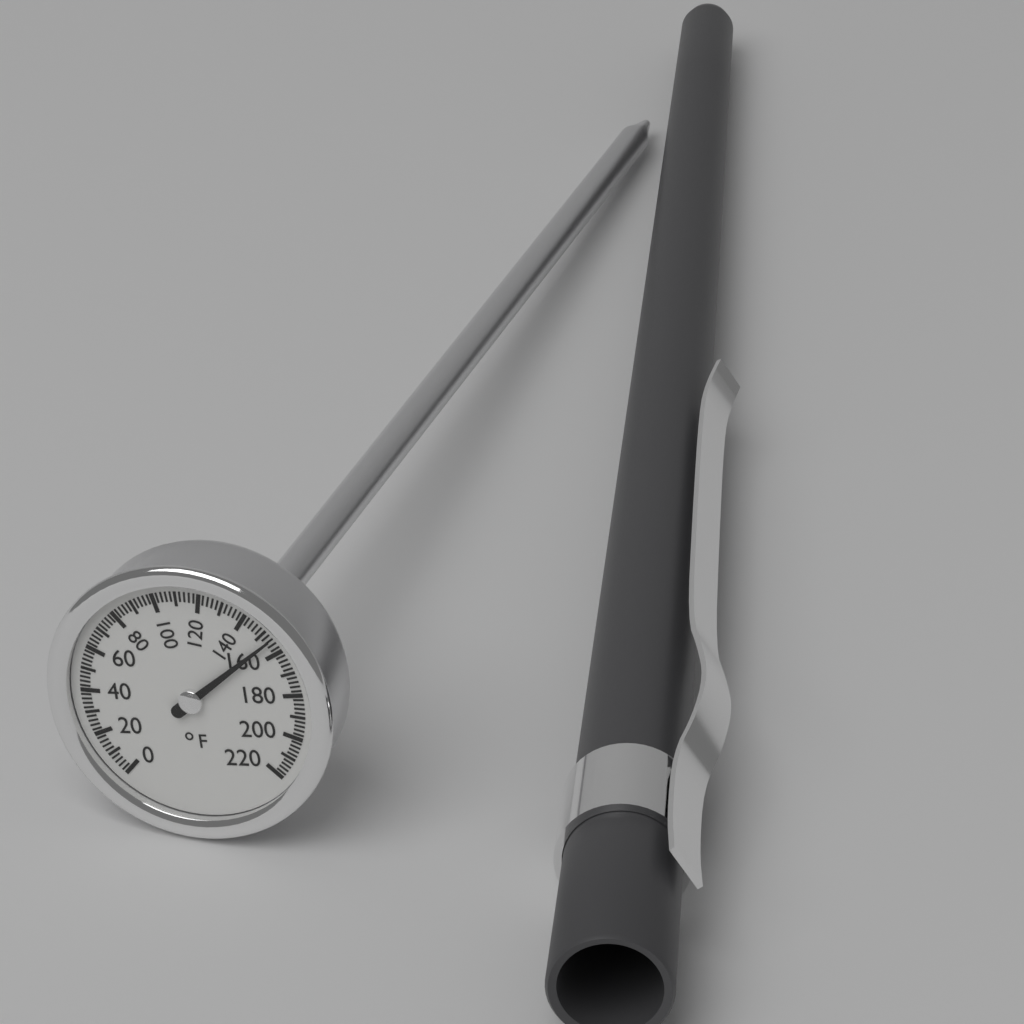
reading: 154 °F
